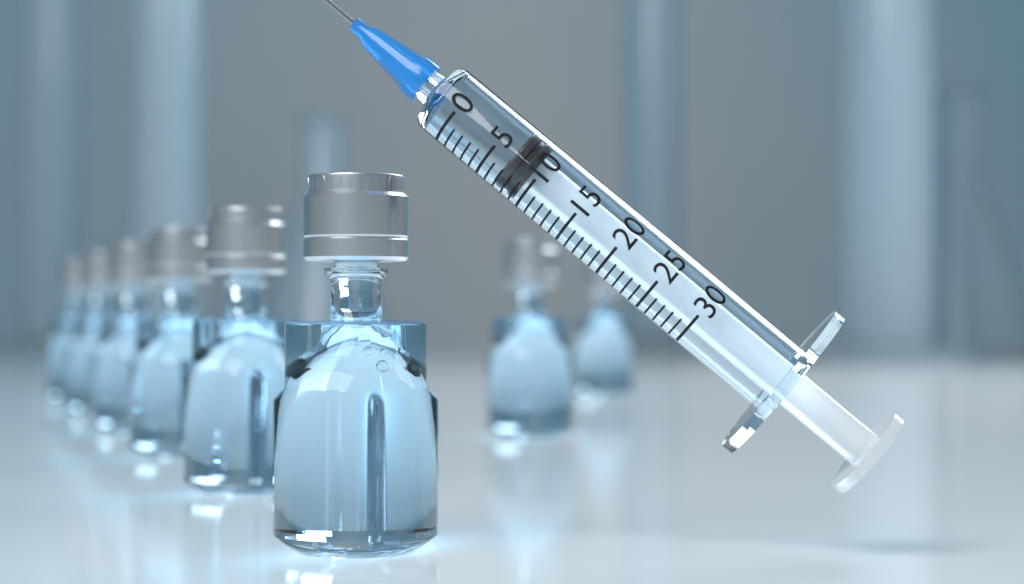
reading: 7 (no unit)
